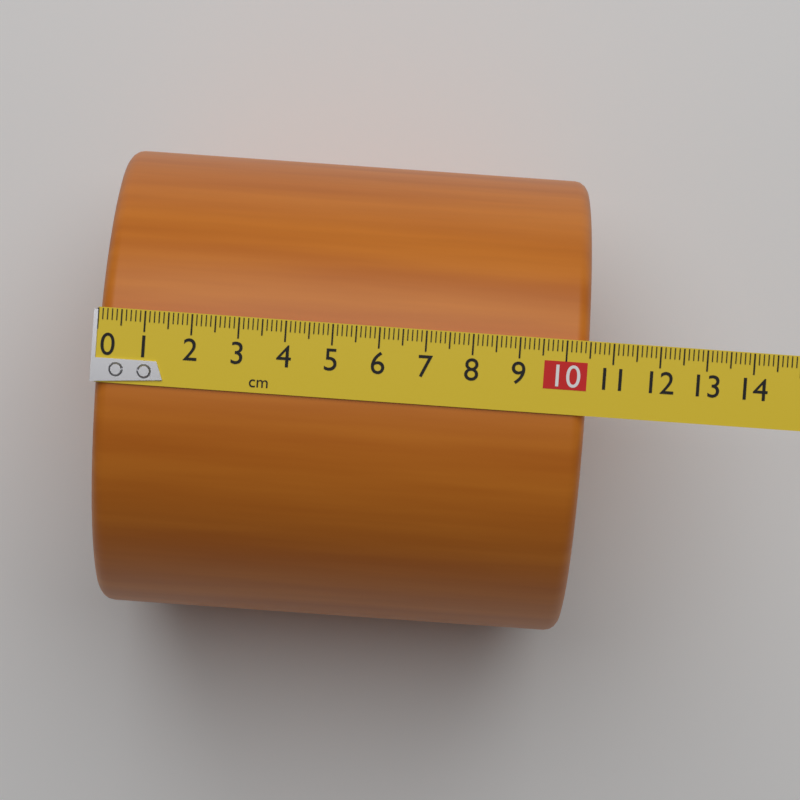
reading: 10.5 cm
